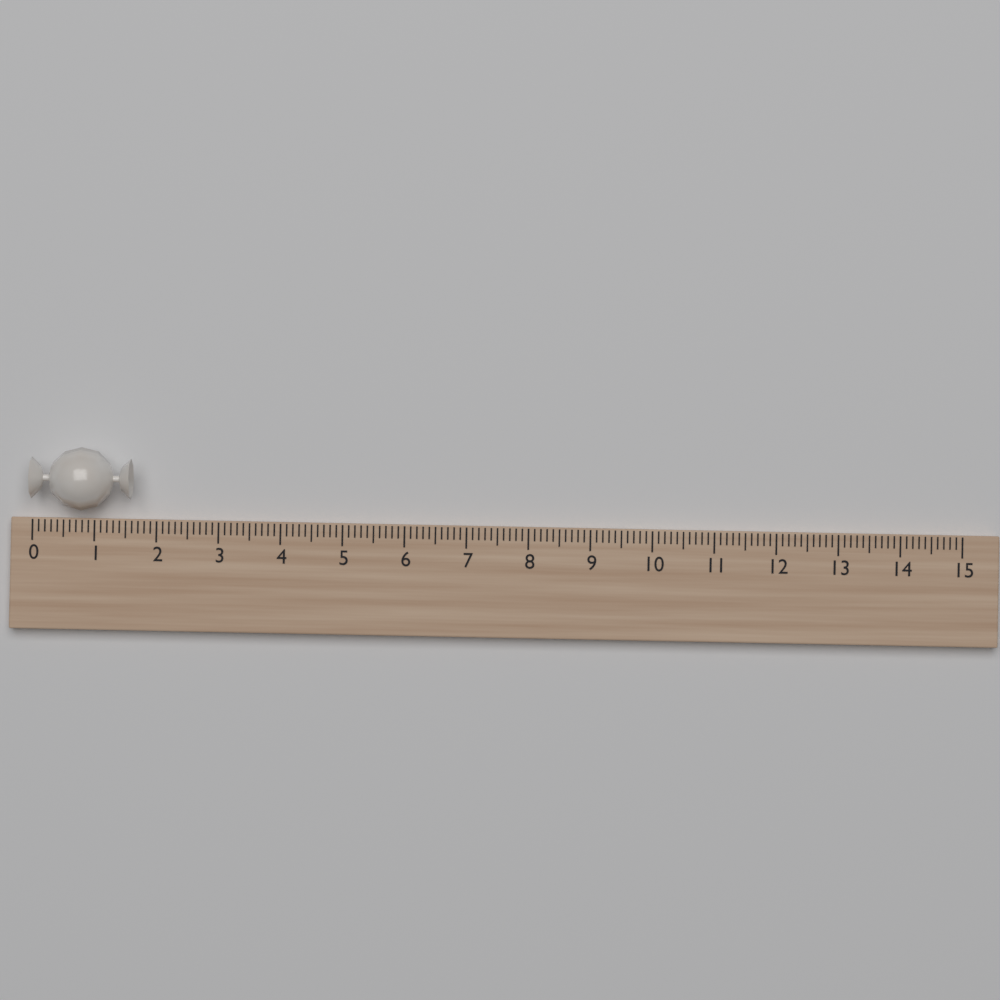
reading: 1.6 (no unit)
